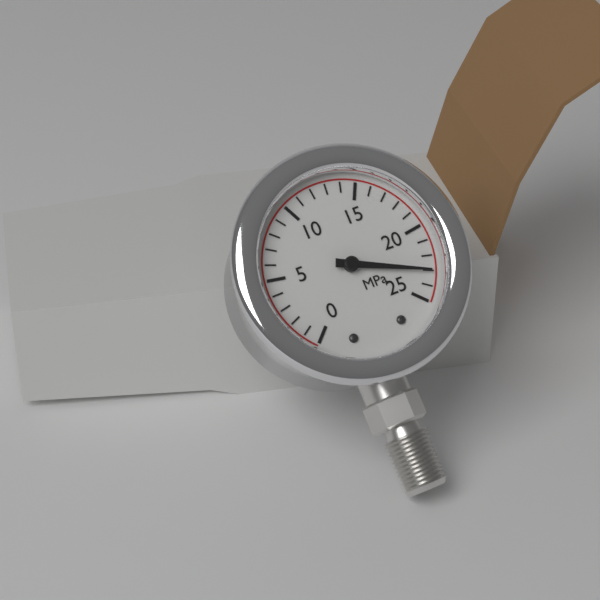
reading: 23 MPa
